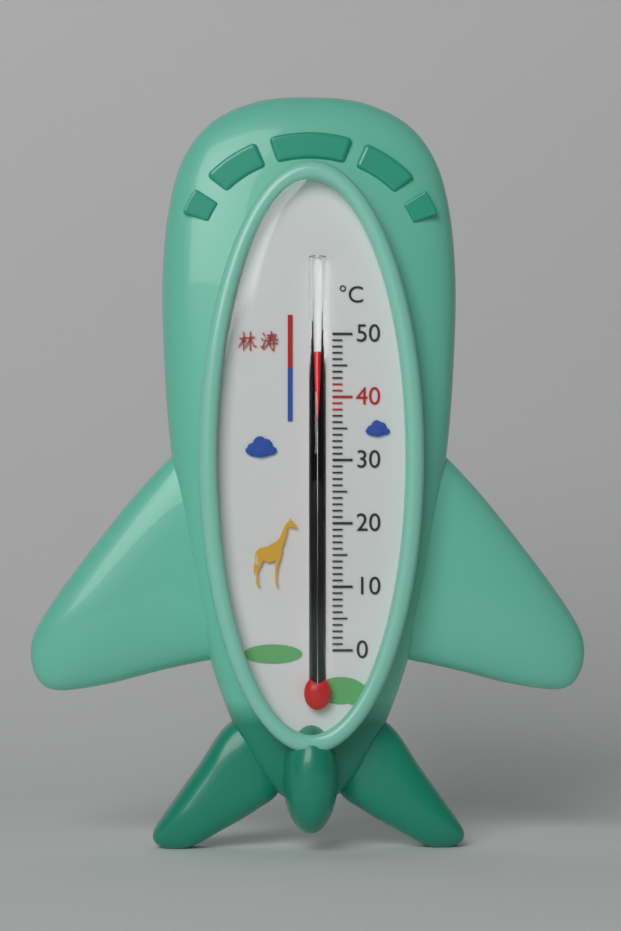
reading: 47 °C
